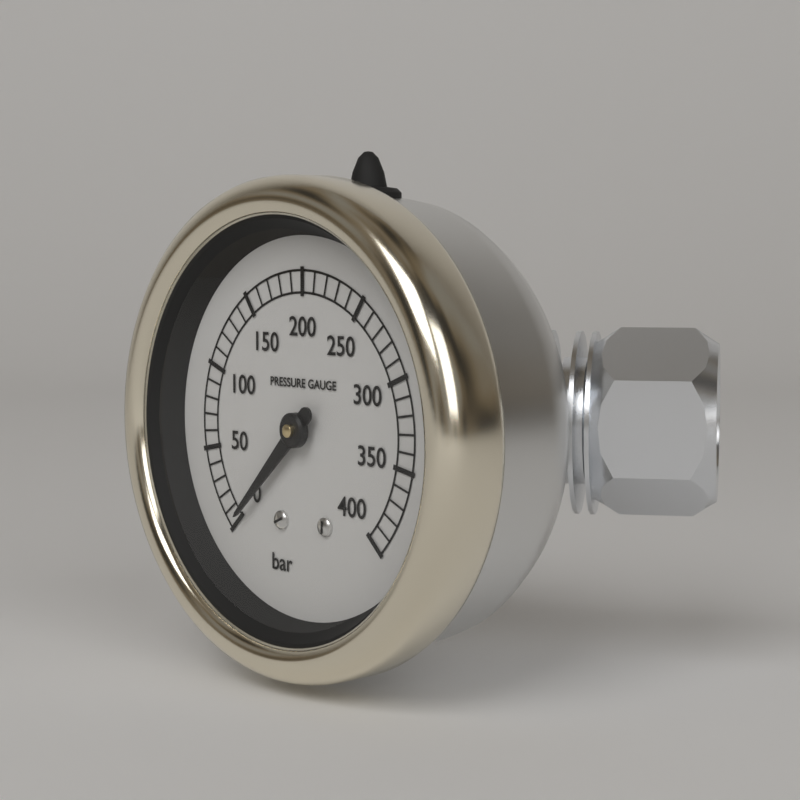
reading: 0 bar
